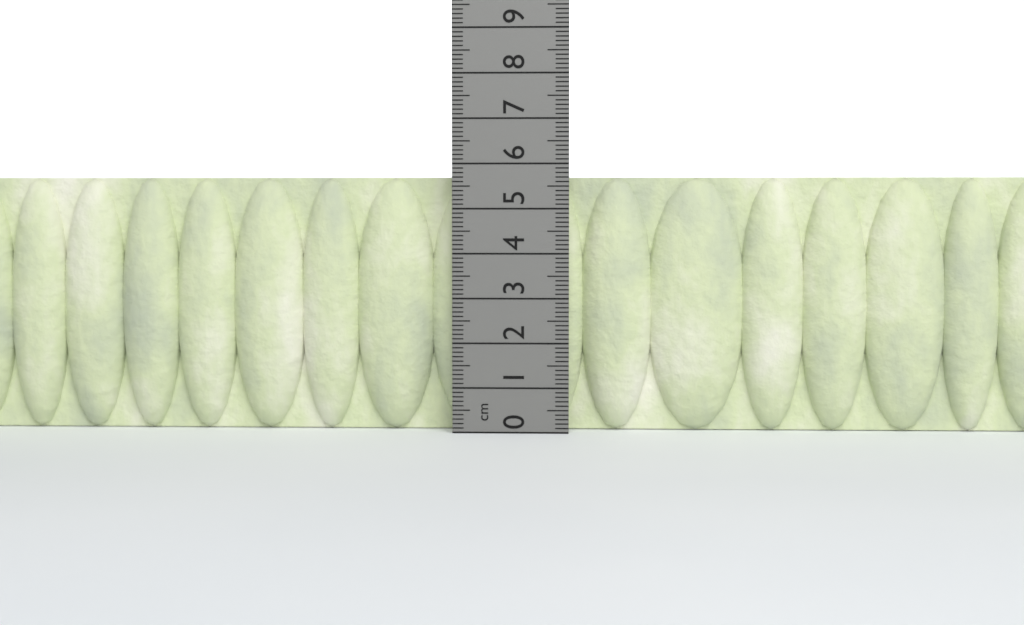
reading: 5.7 cm
